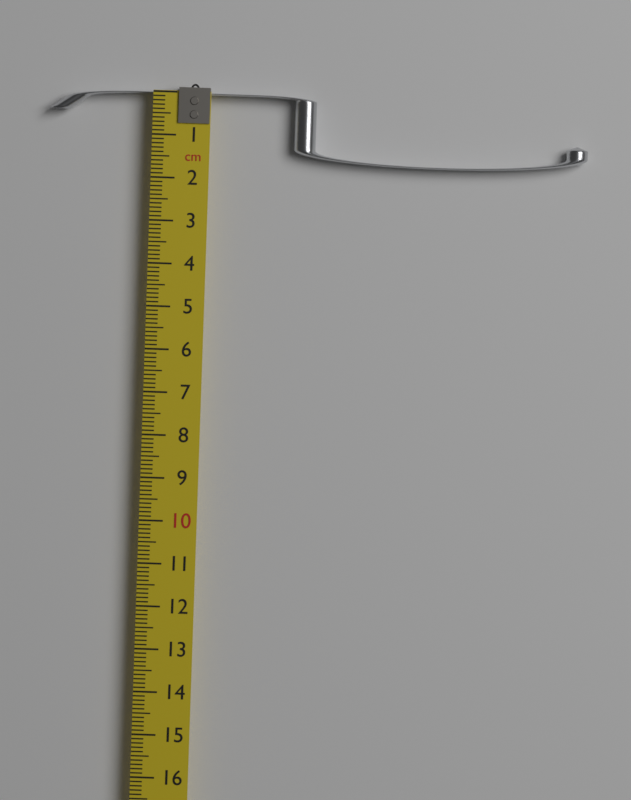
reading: 1.6 cm
